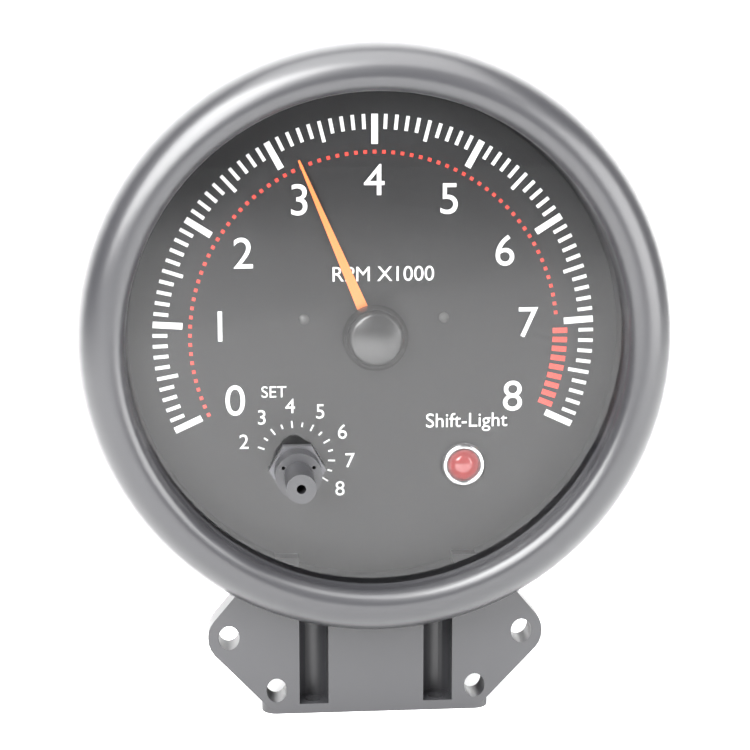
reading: 3.2 RPM x1000
